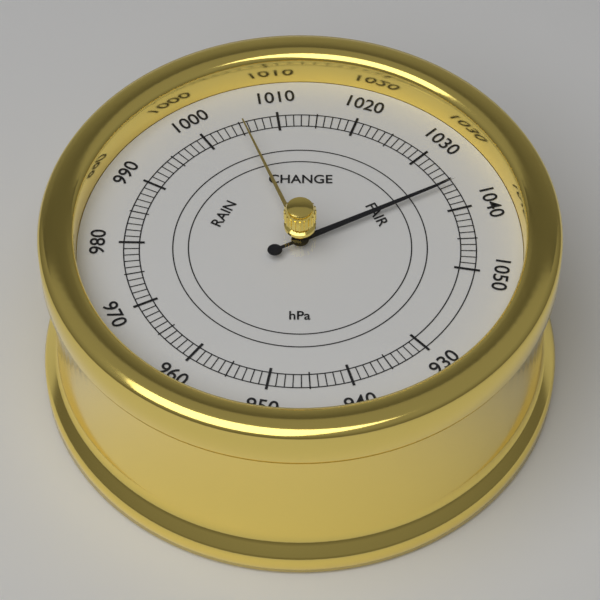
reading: 1036 hPa
